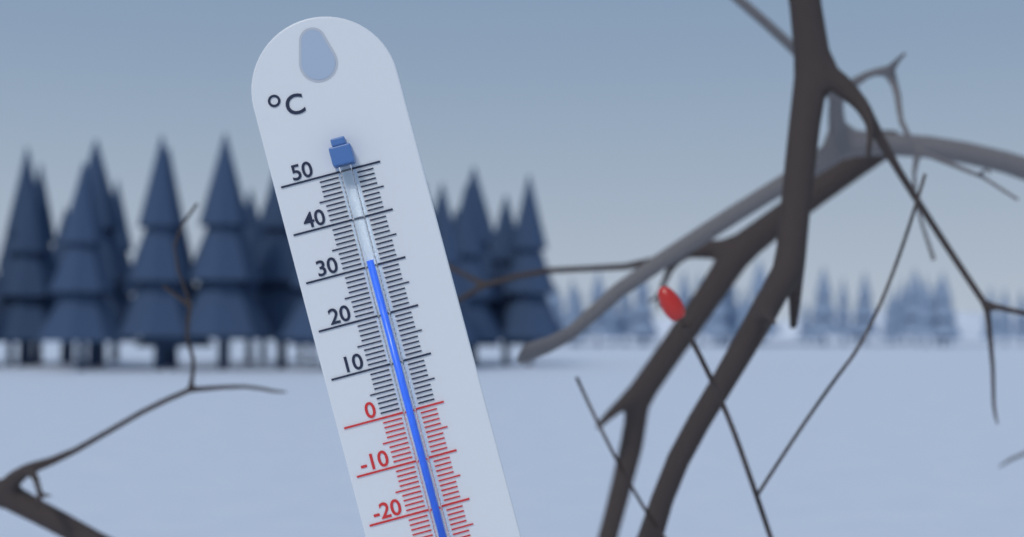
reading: 31 °C
